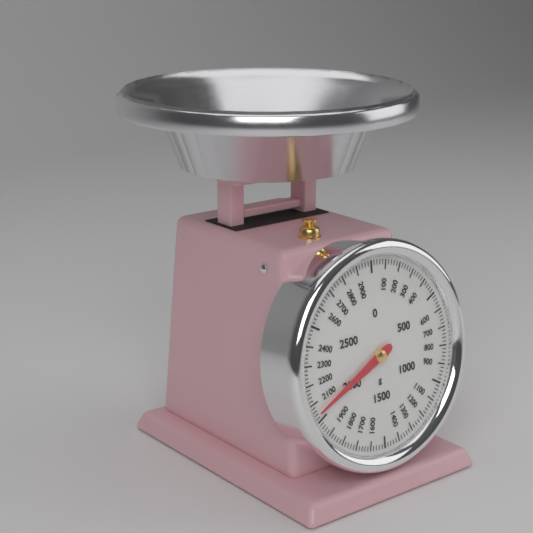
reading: 2040 g
